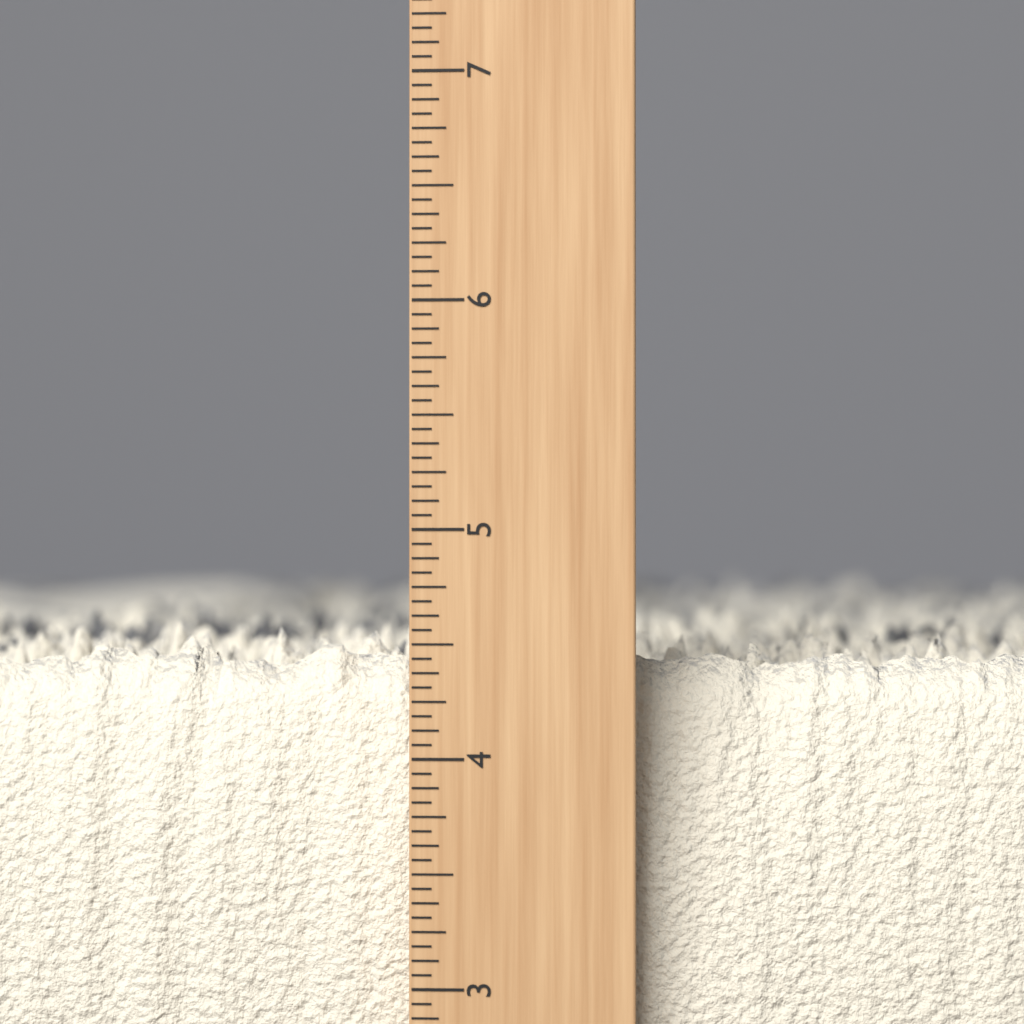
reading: 4.5625 inch
